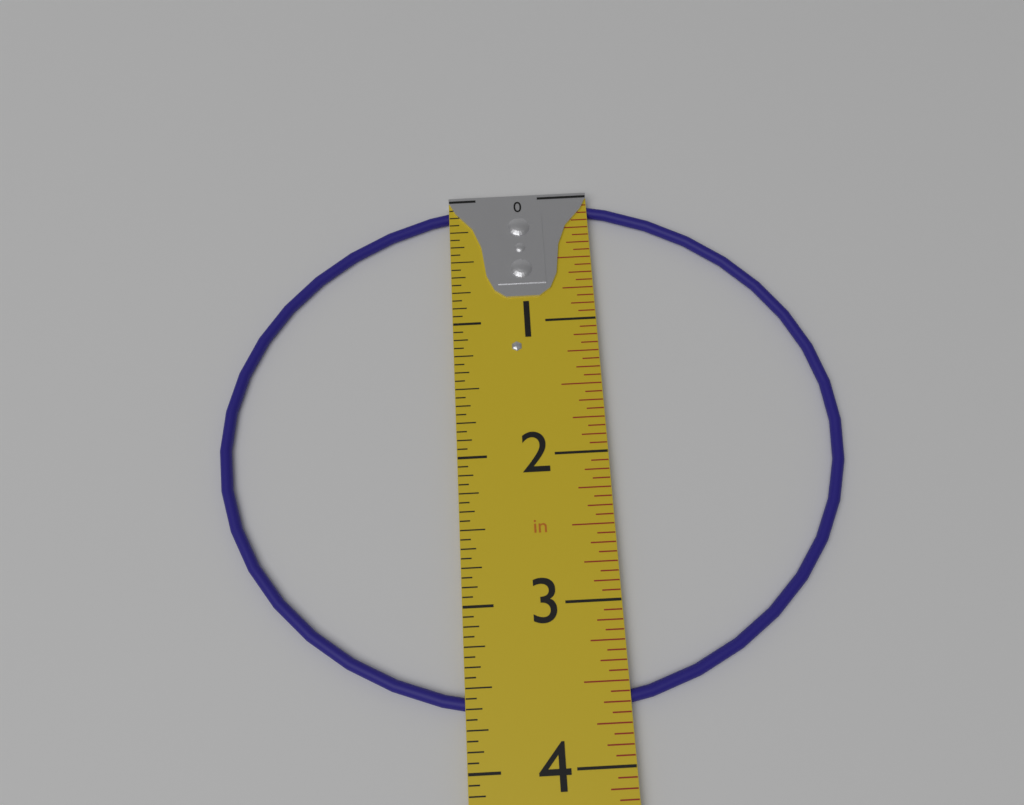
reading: 3.6875 in
